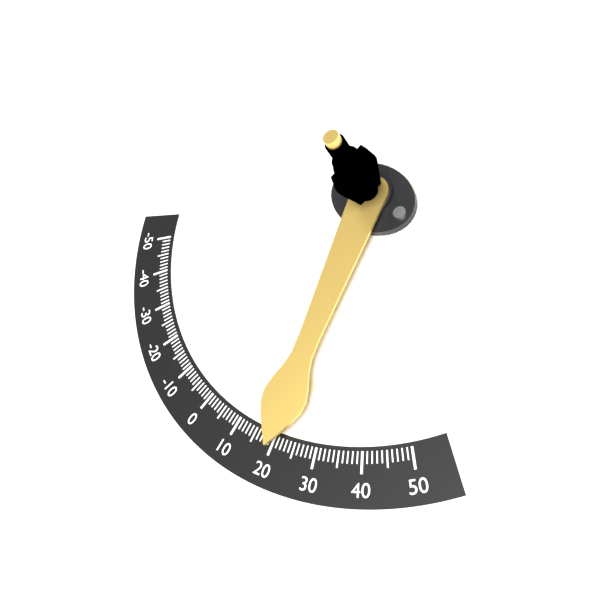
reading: 20 (no unit)
